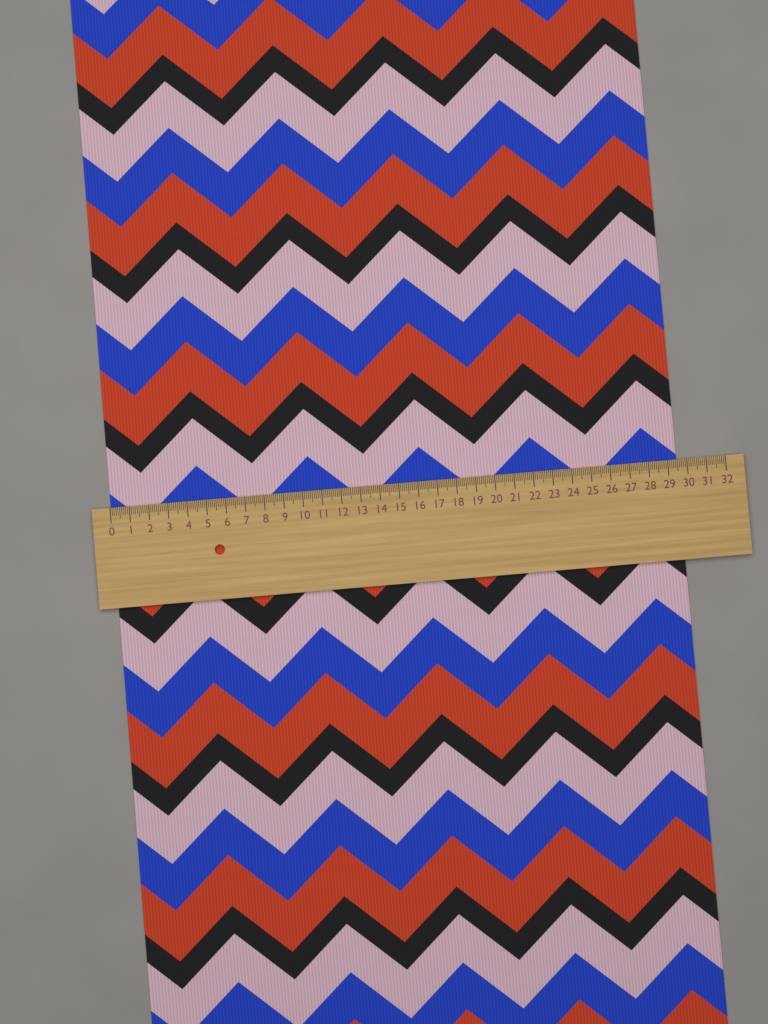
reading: 29.5 (no unit)
